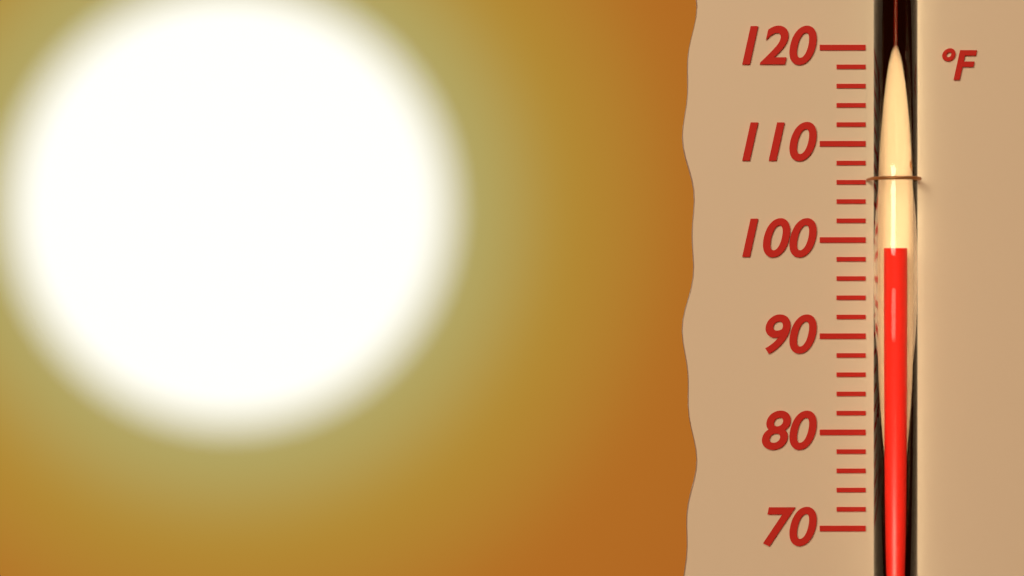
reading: 99 °F
